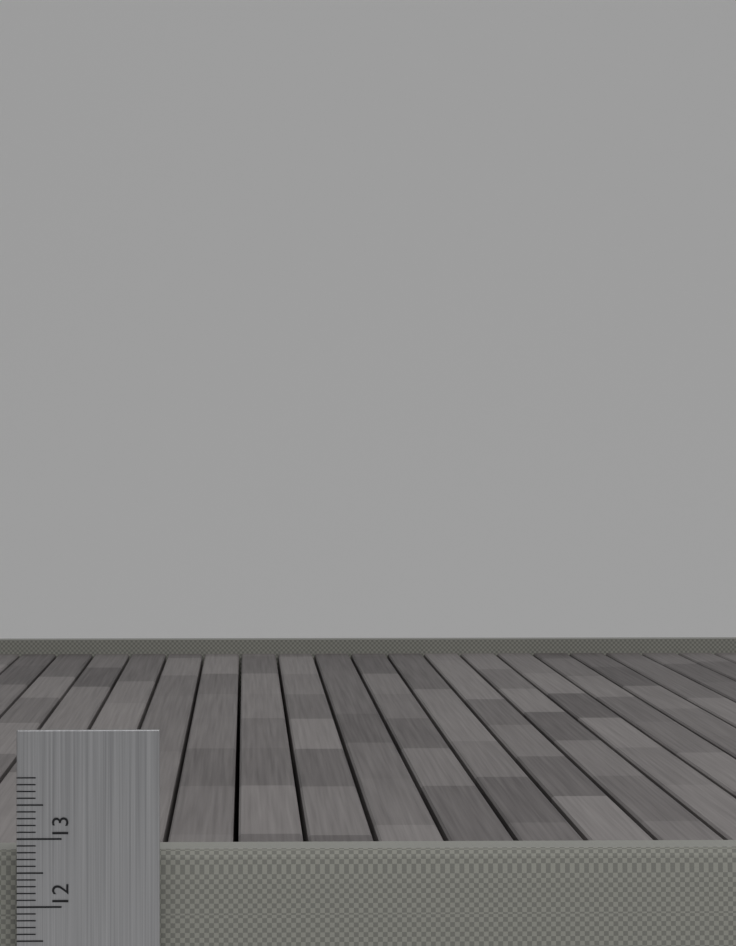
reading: 12.8 cm
